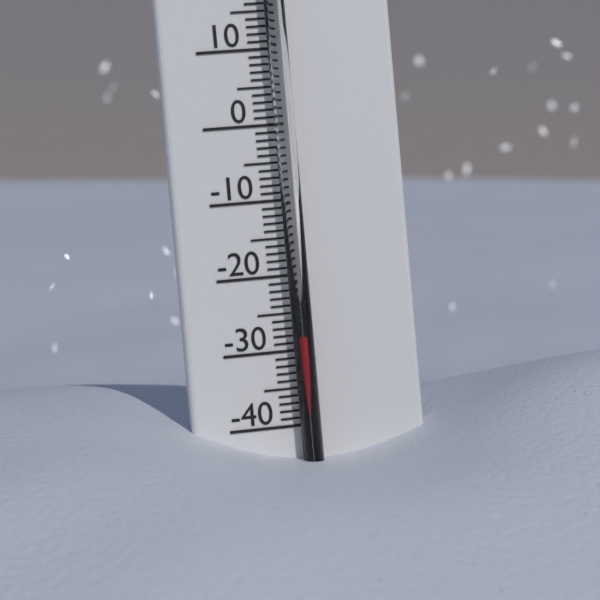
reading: -28 °C
